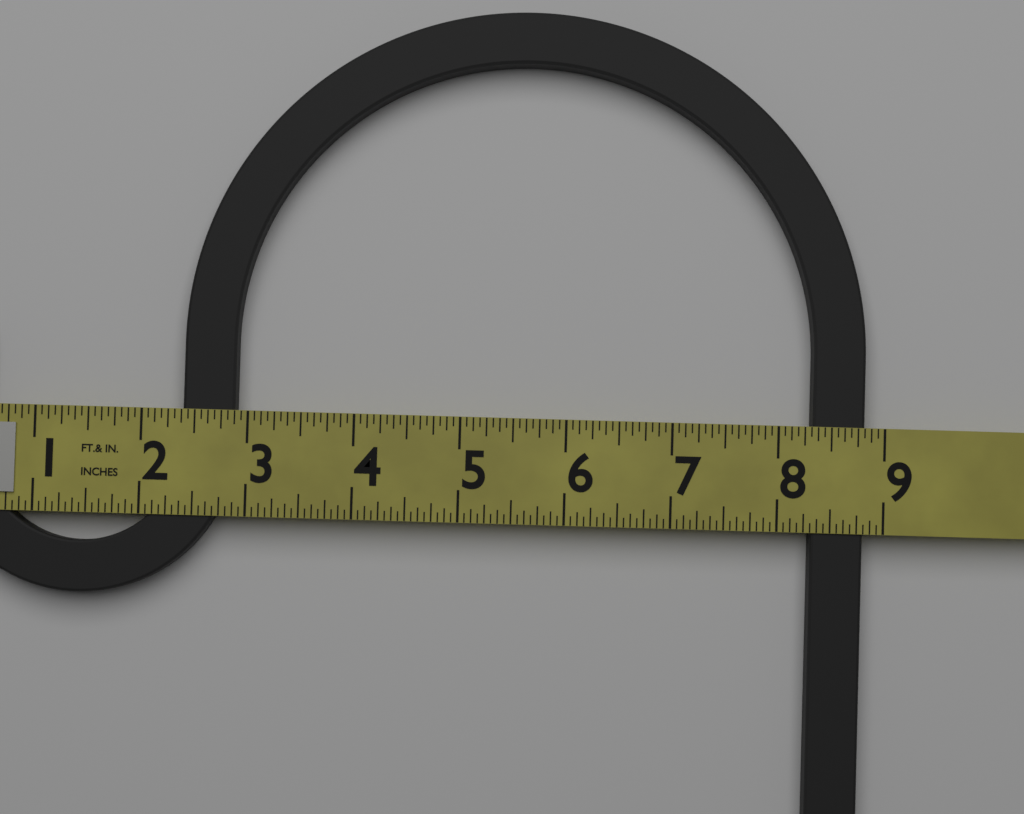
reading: 8.8125 in
